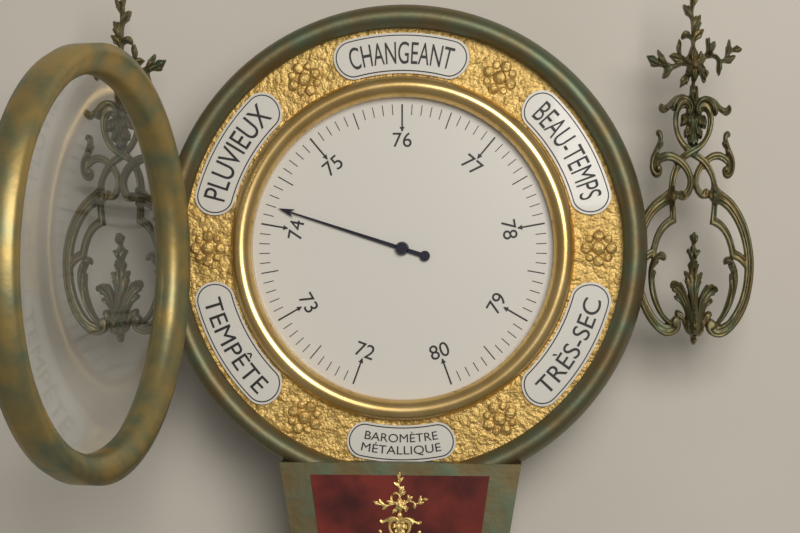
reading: 74.2 (no unit)
